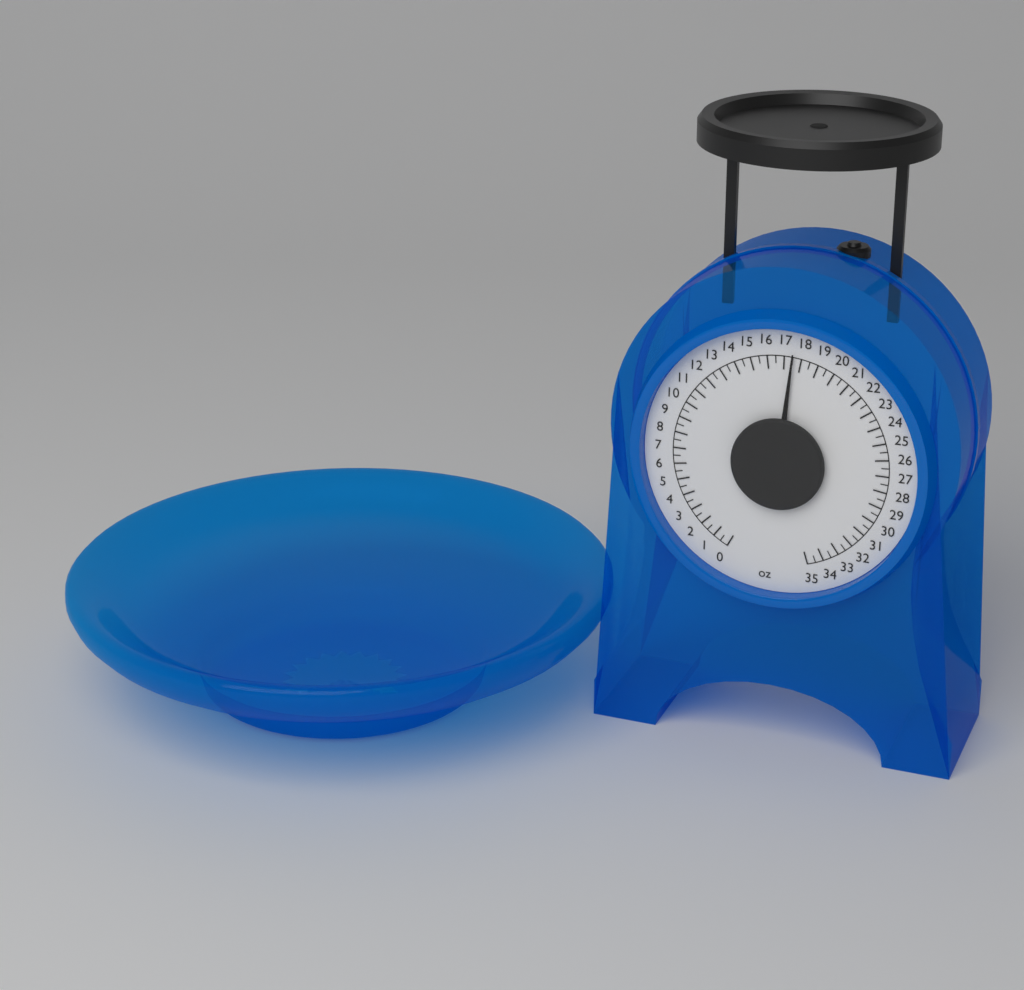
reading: 17.5 oz
